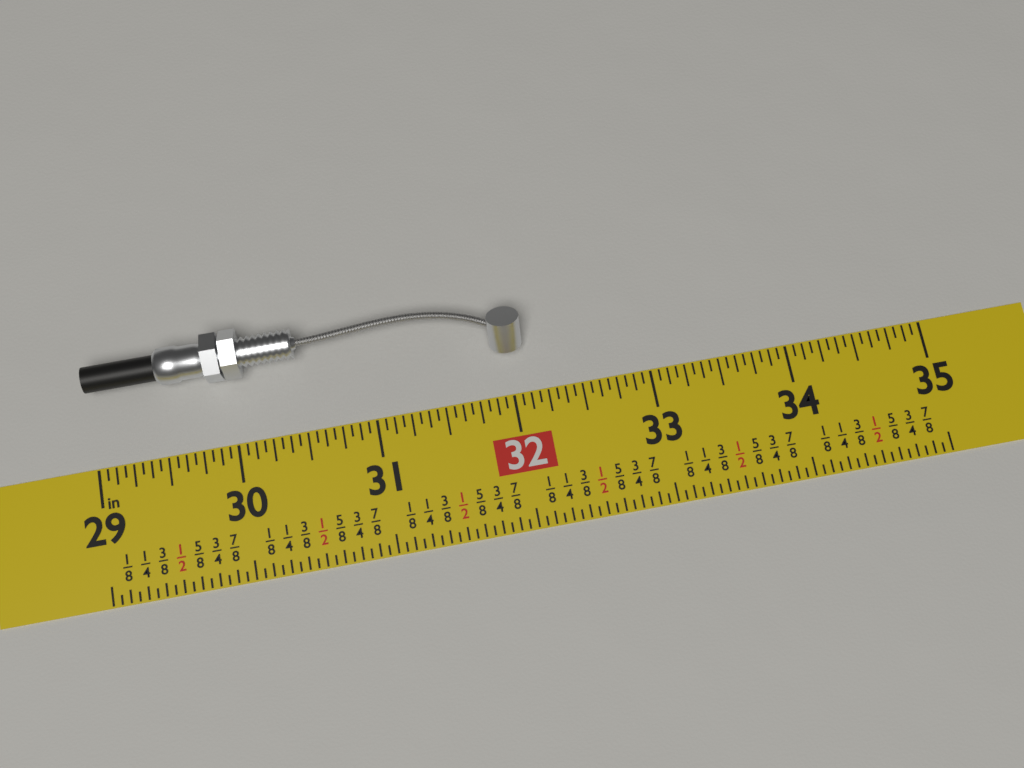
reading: 32.1250 in
